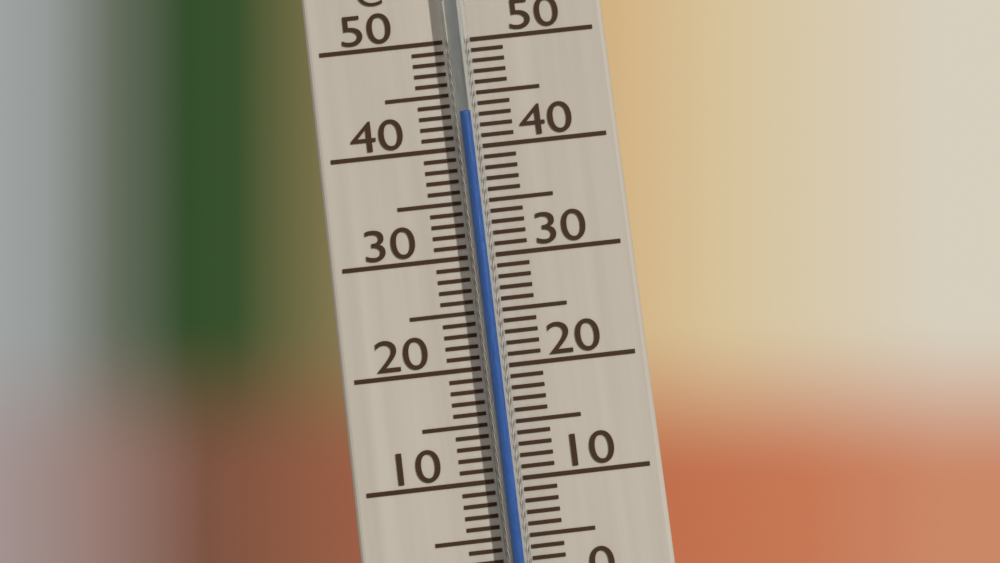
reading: 43 °C
